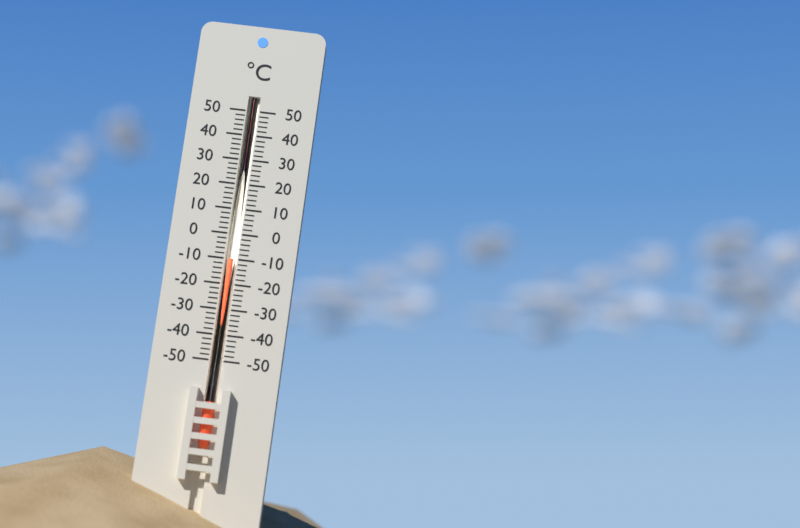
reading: -10 °C
